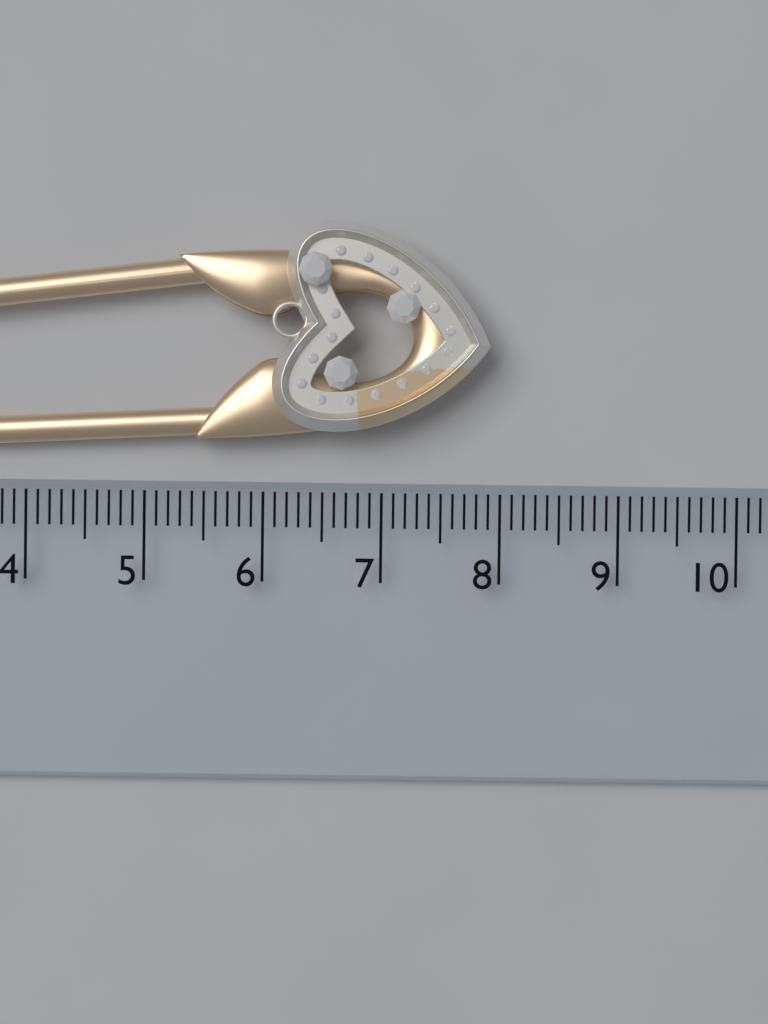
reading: 7.9 cm
